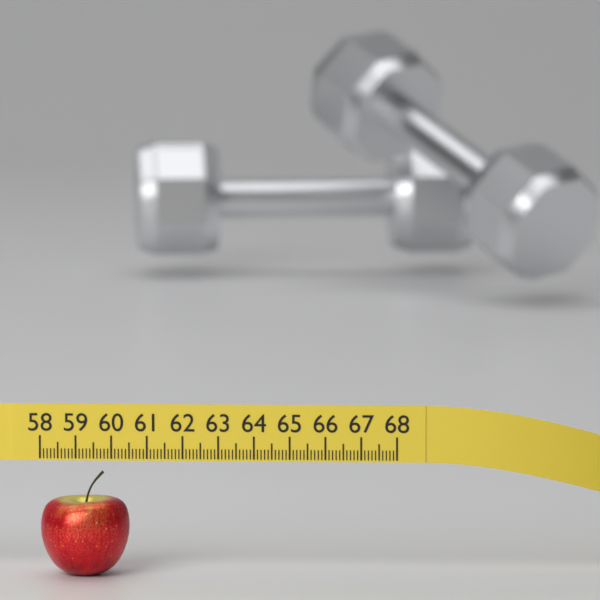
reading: 60.5 (no unit)
